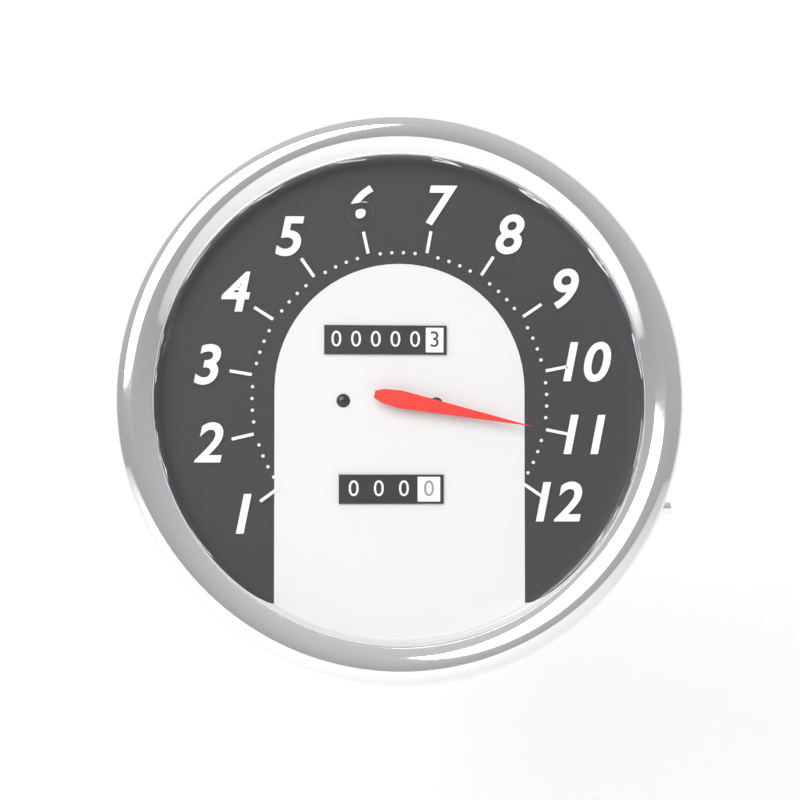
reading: 11.0 (no unit)
